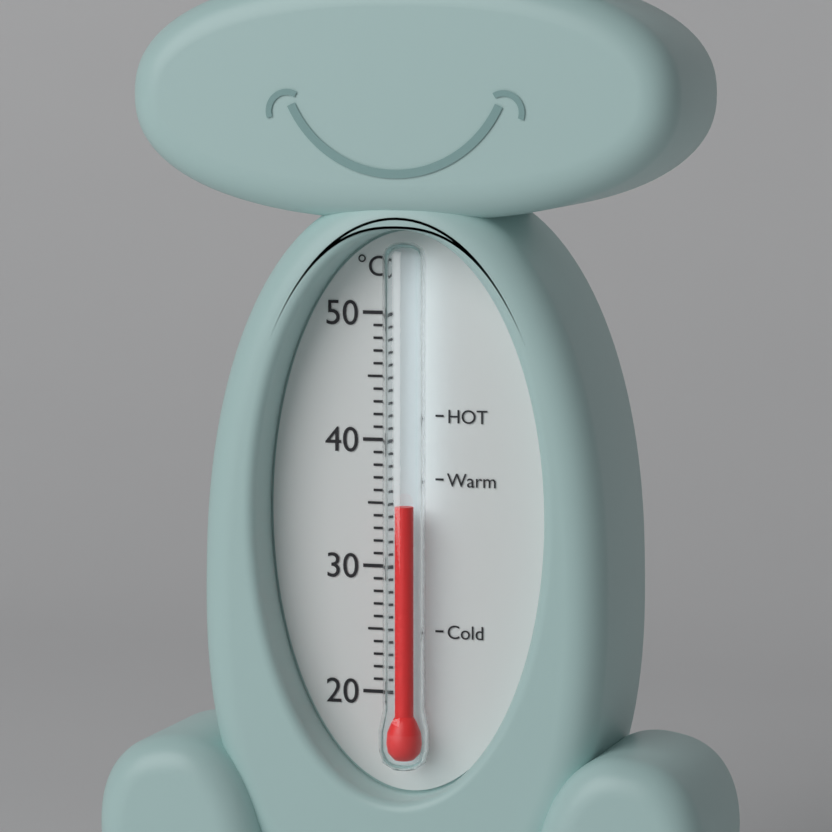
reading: 35 °C
